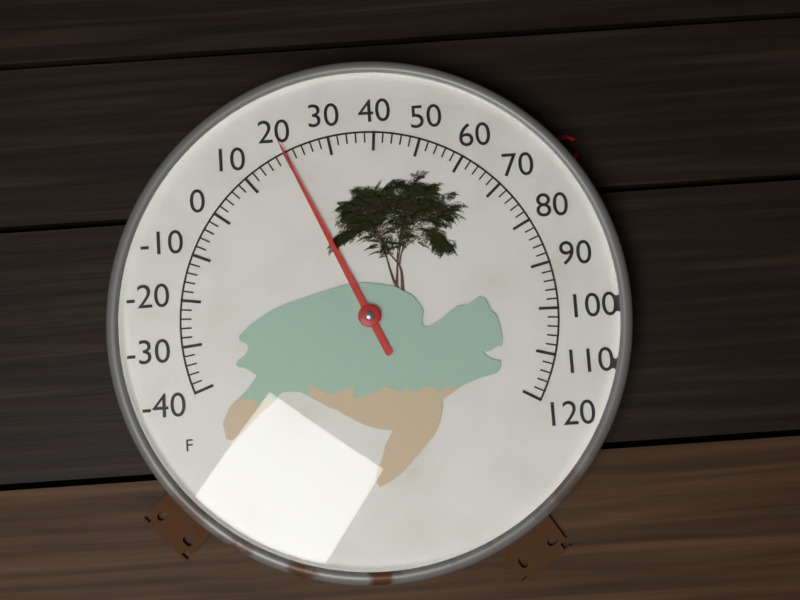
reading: 20 °F
